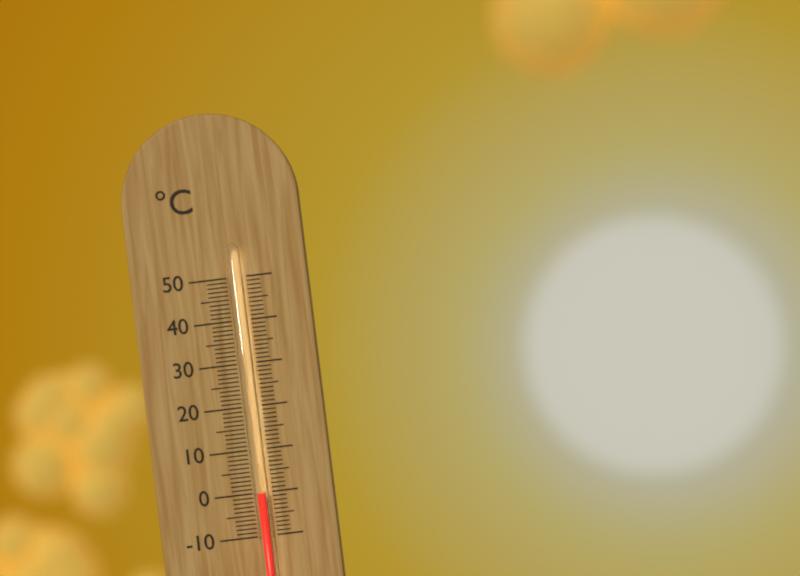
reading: 0 °C
